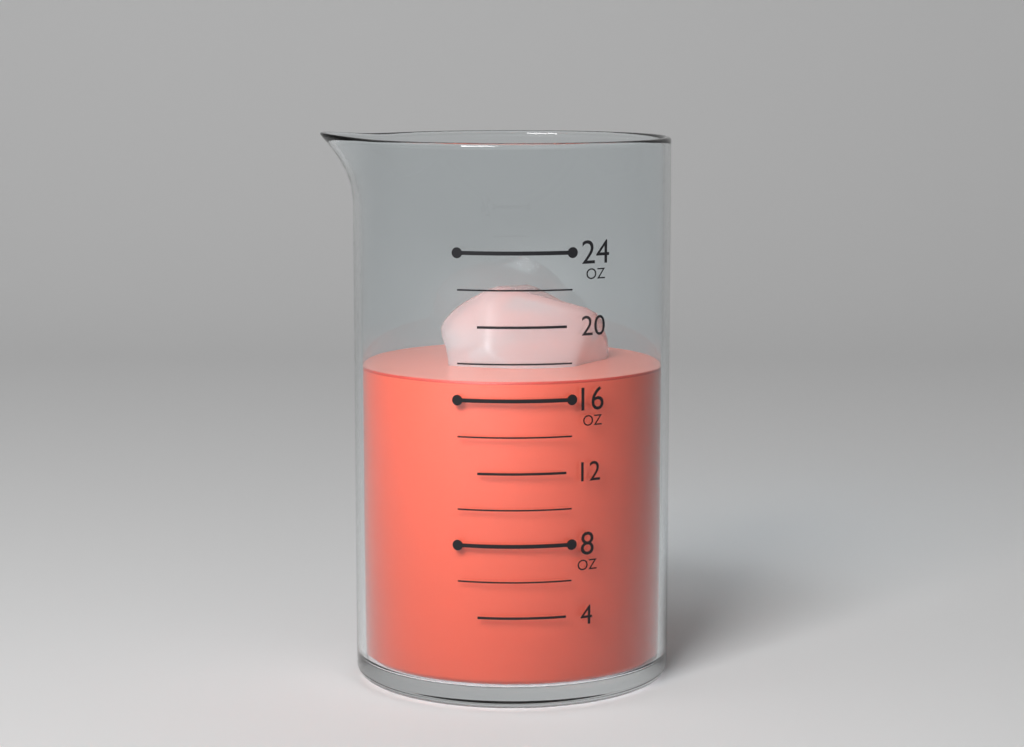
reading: 17 oz
